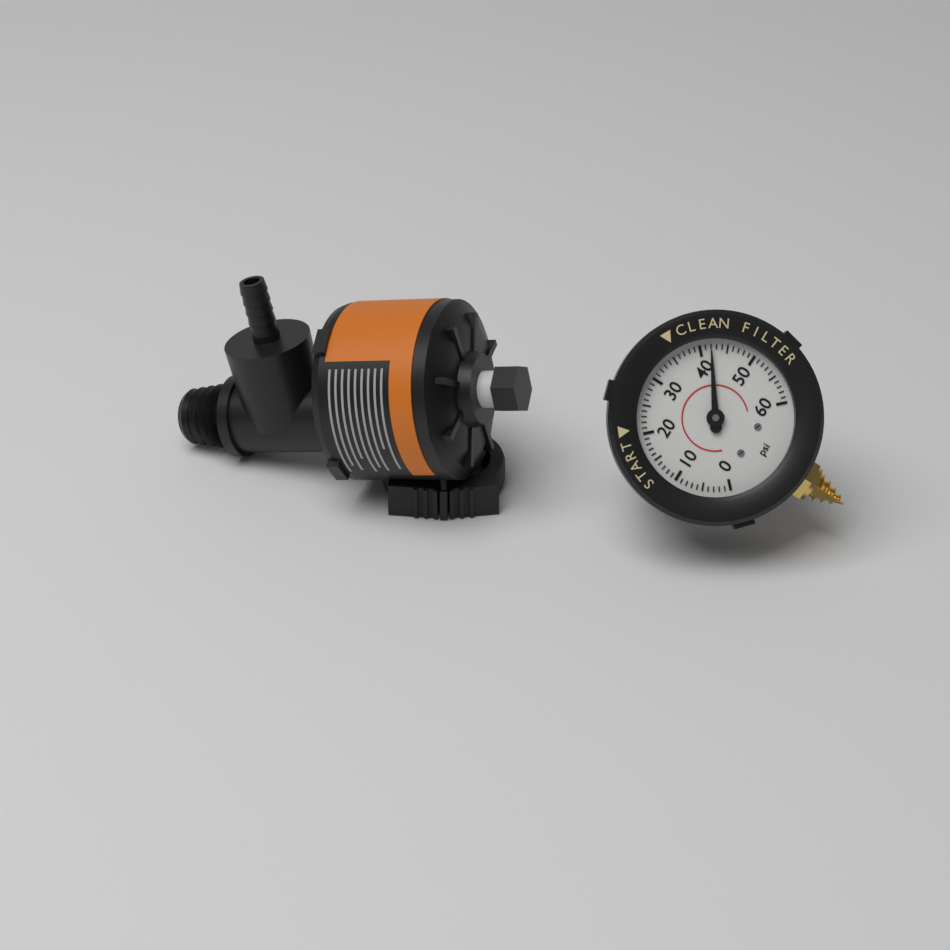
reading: 42 psi
